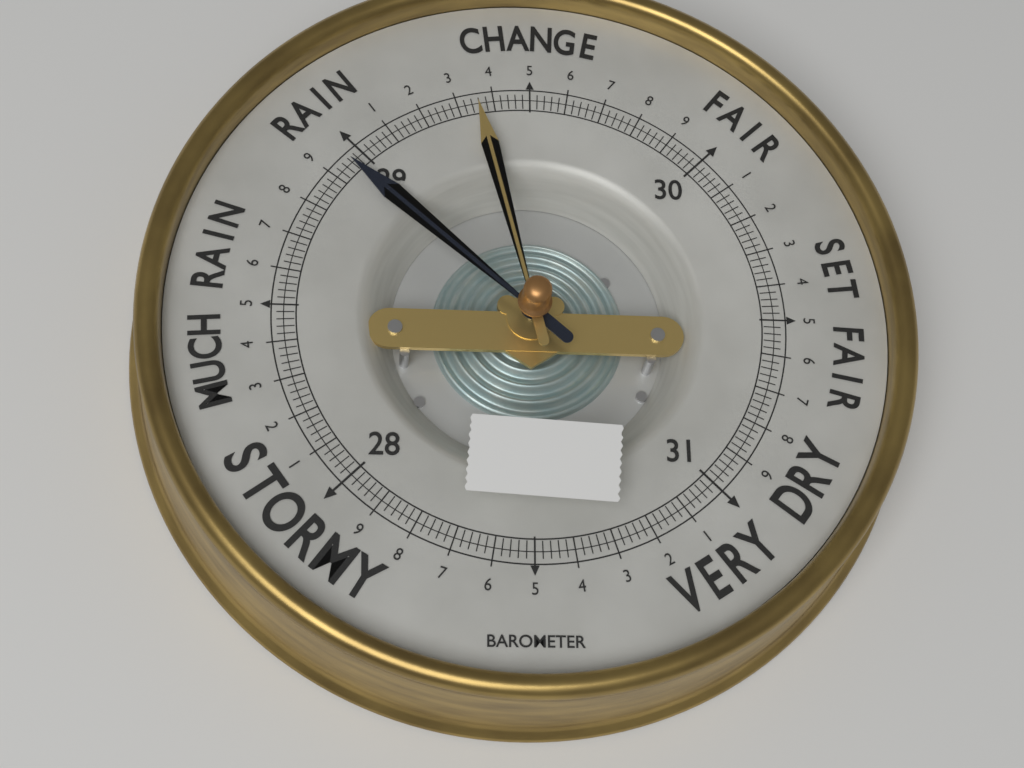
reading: 28.96 (no unit)
